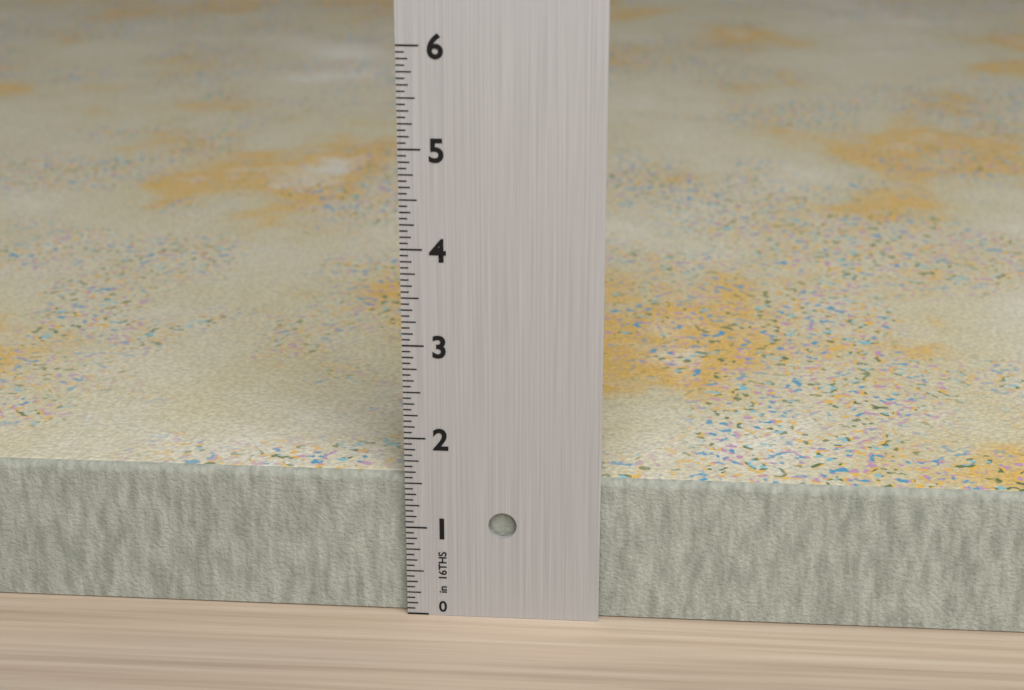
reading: 1.5625 in
